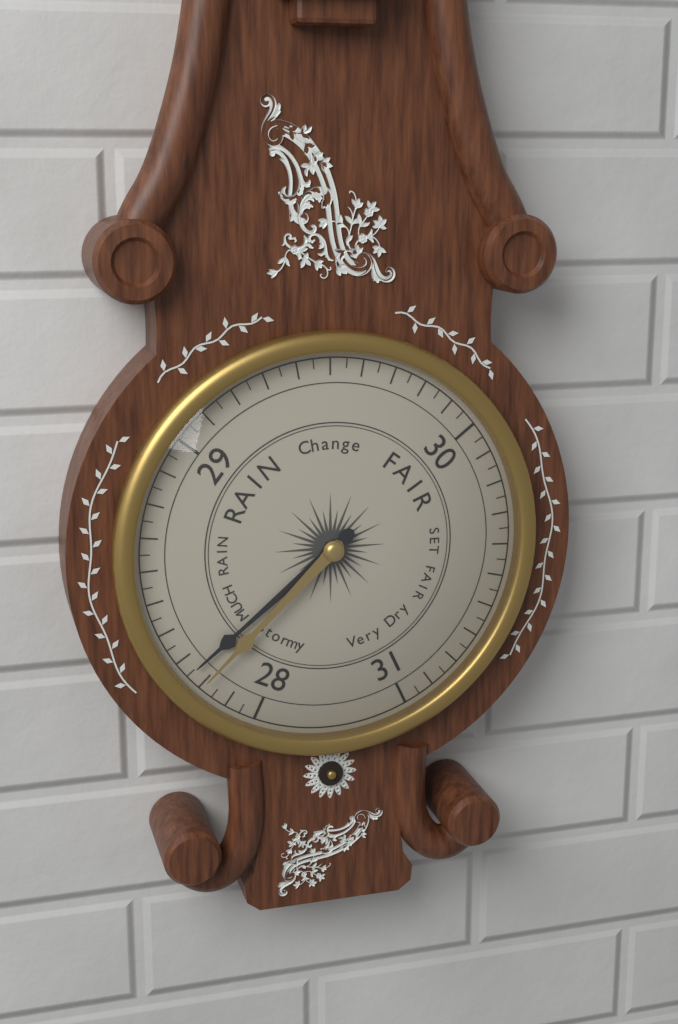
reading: 28.25 (no unit)
